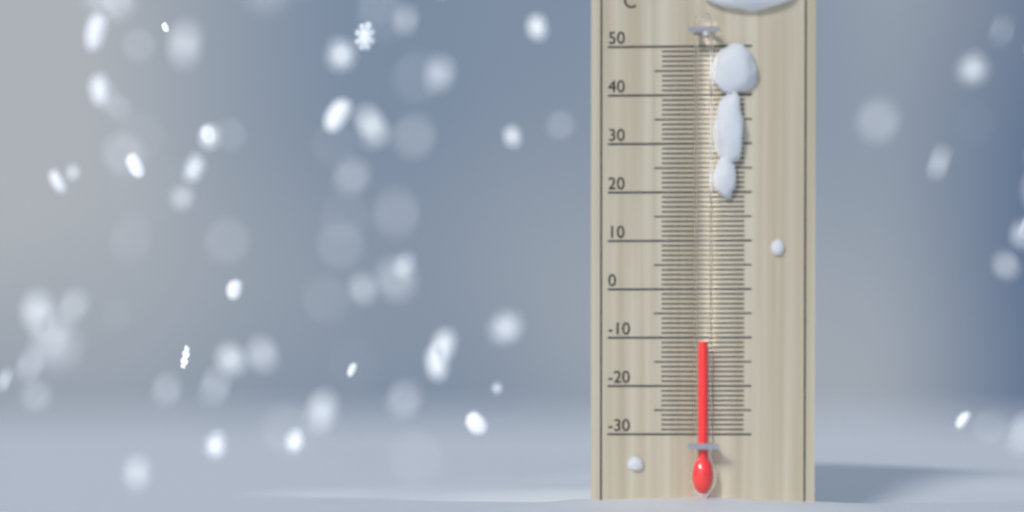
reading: -11 °C
